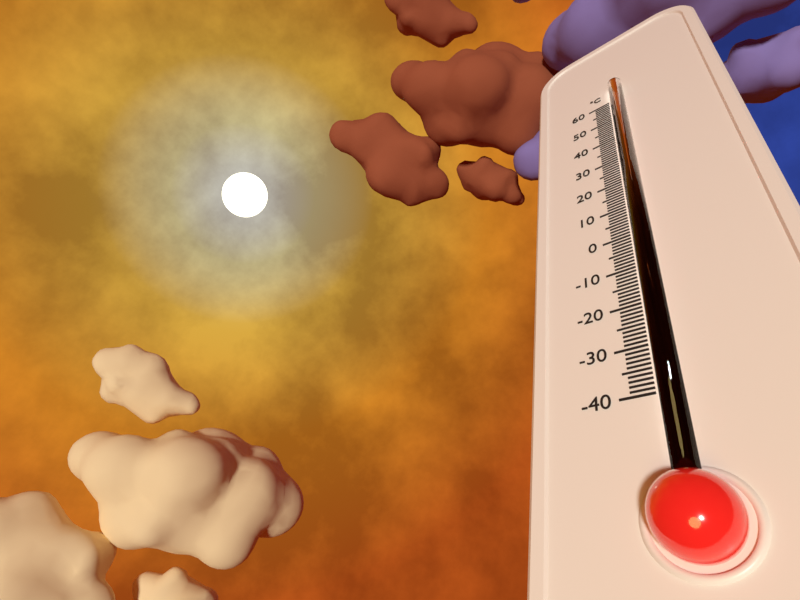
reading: 58 °C
